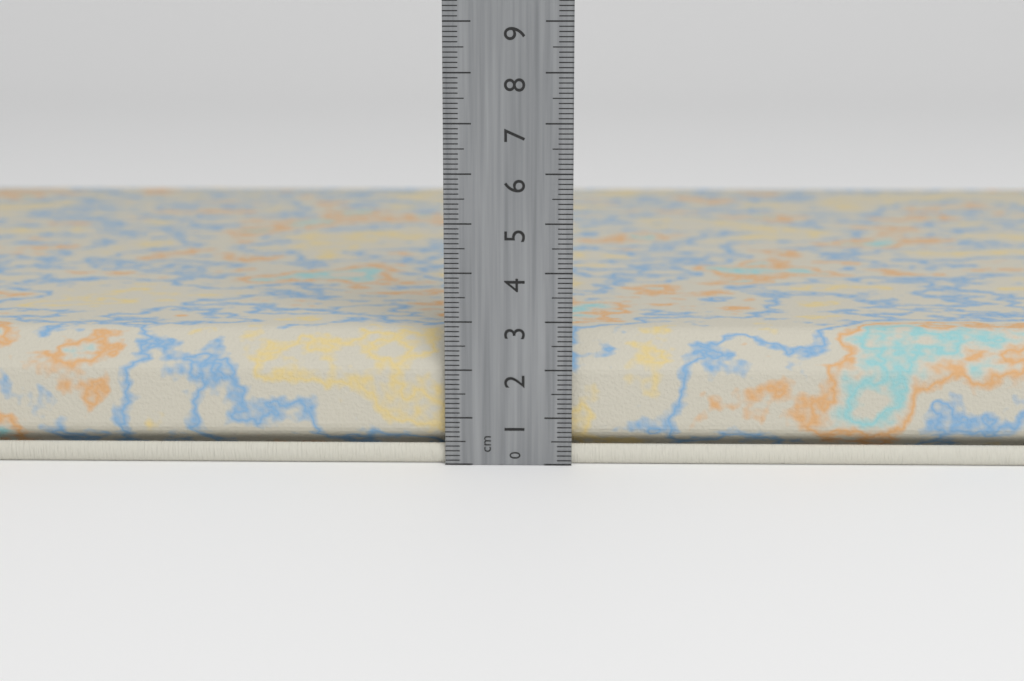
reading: 2.7 cm
